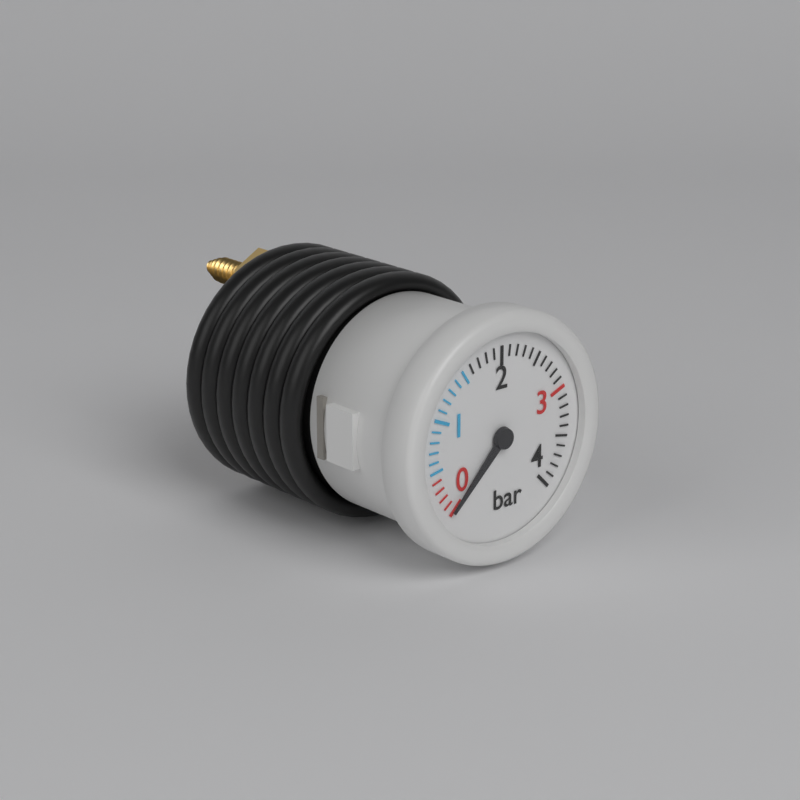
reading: 0.0 bar
